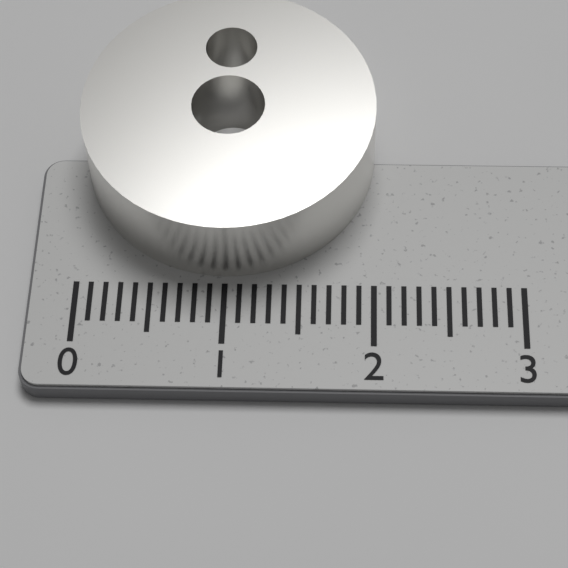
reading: 2.0 (no unit)
